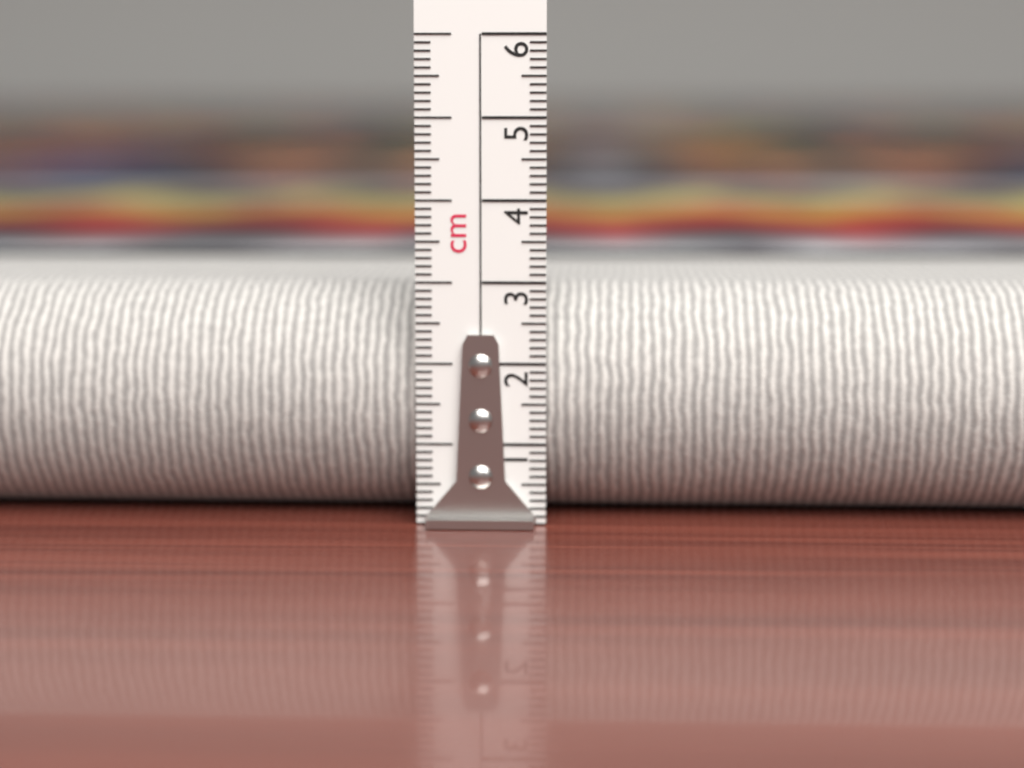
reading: 2.9 cm
